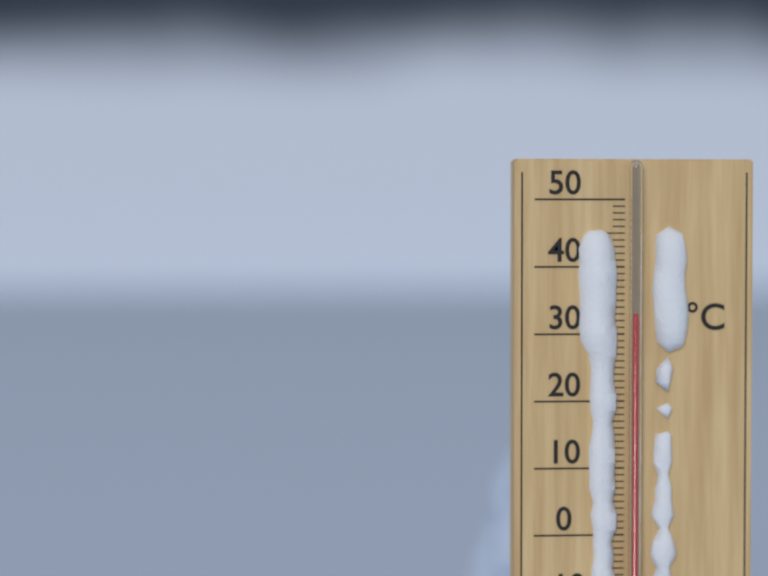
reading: 33 °C
